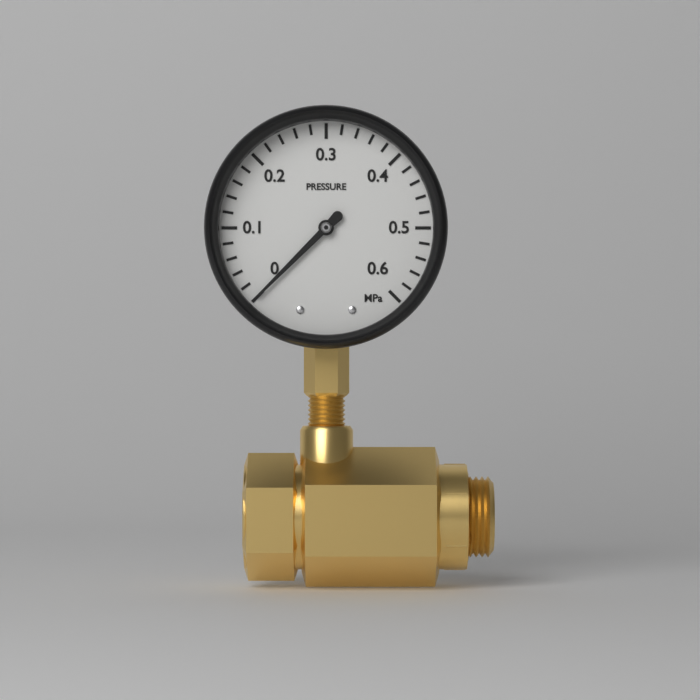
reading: 0.00 MPa
